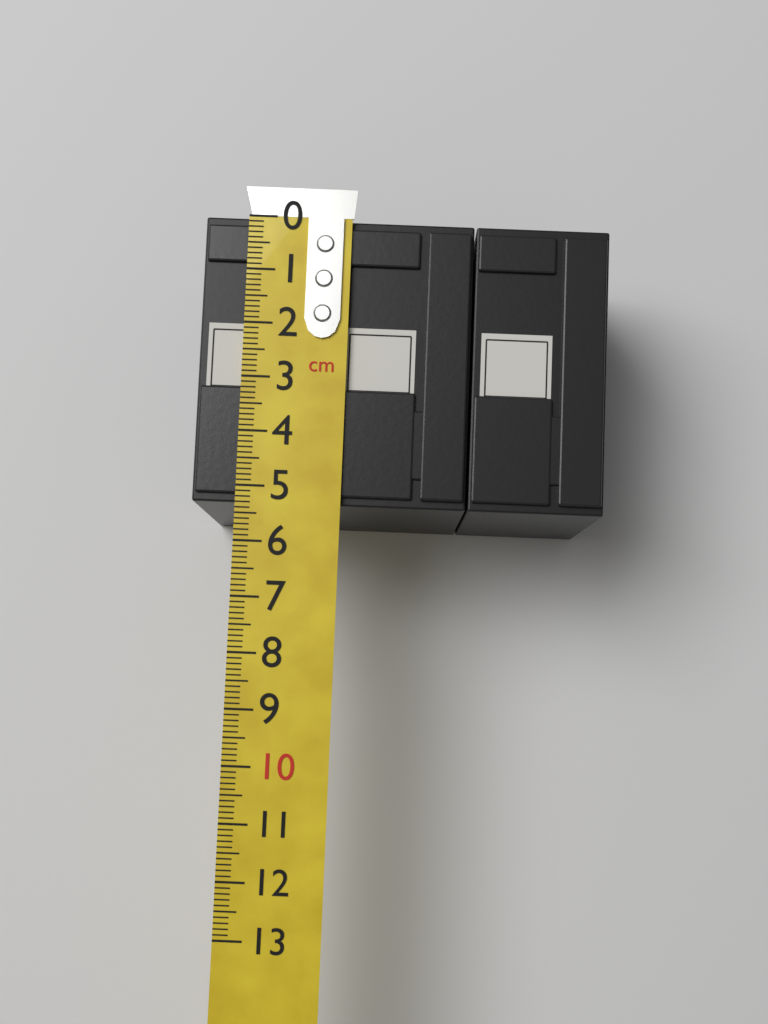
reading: 5.3 cm
